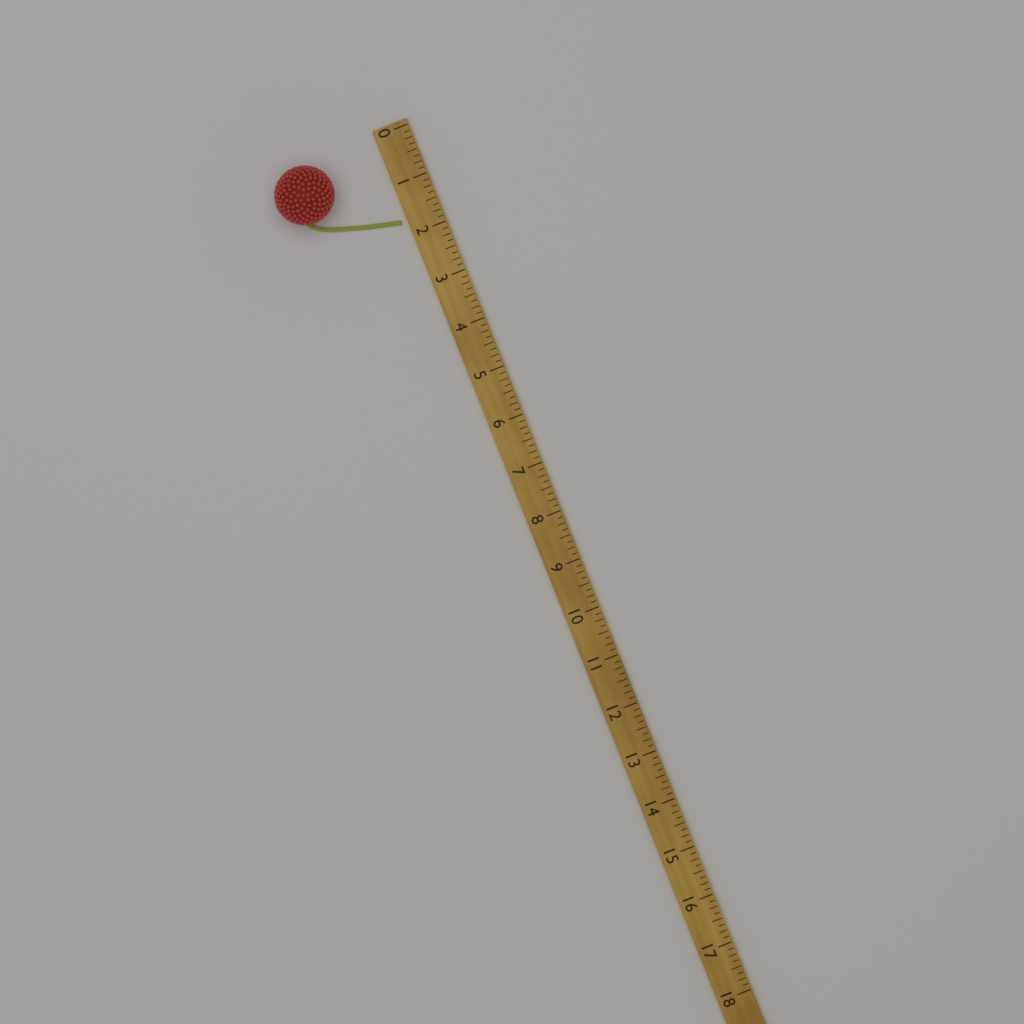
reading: 1.750 (no unit)
